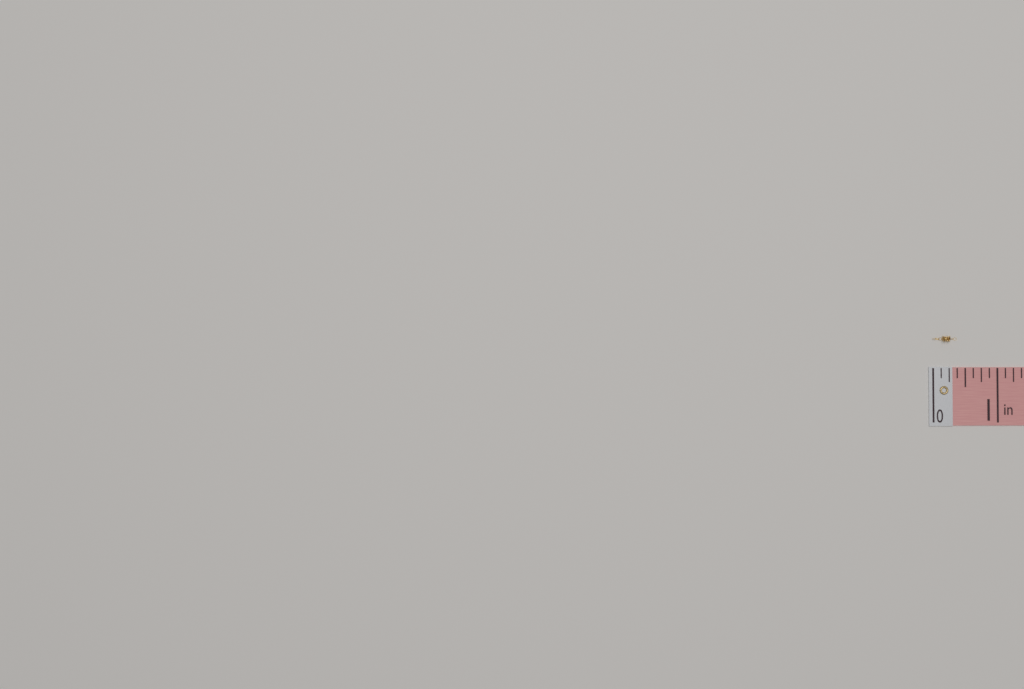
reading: 0.375 in
